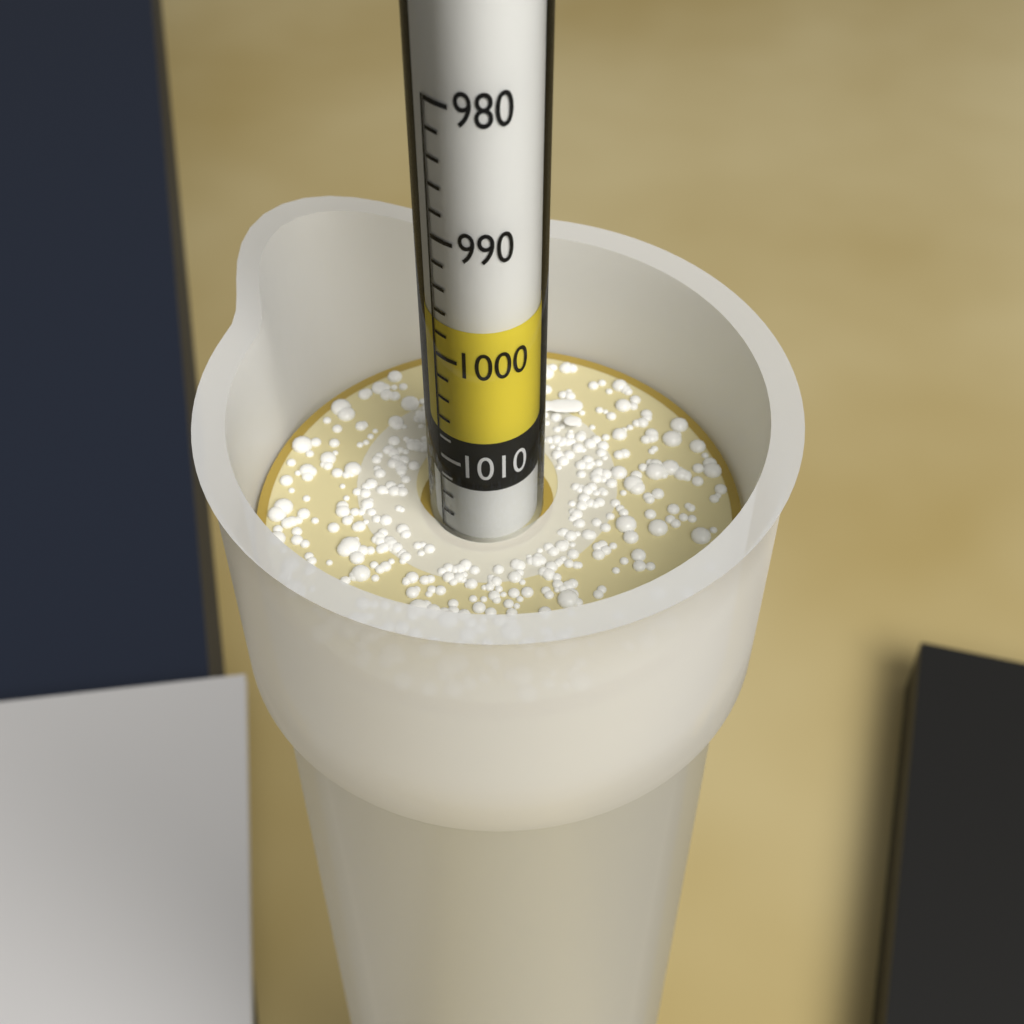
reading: 1018 (no unit)
